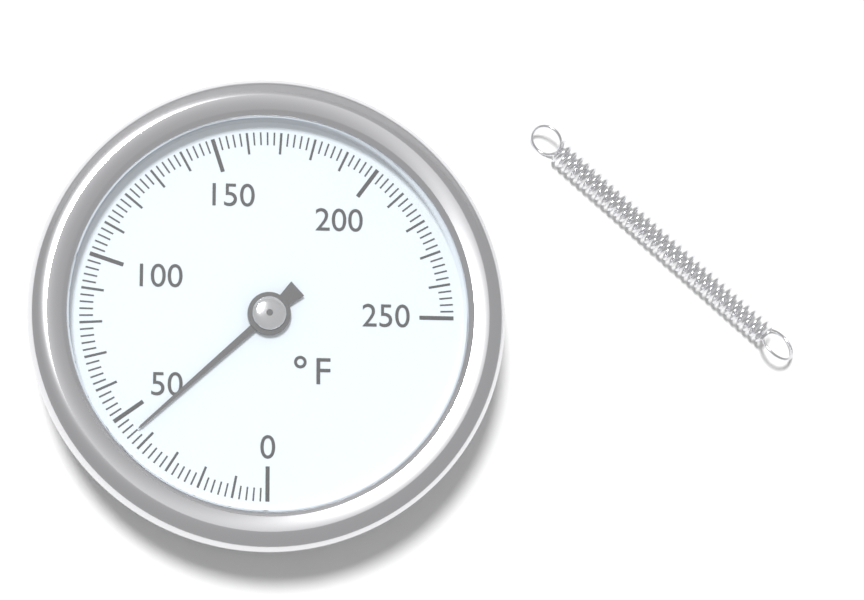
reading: 44 °F
